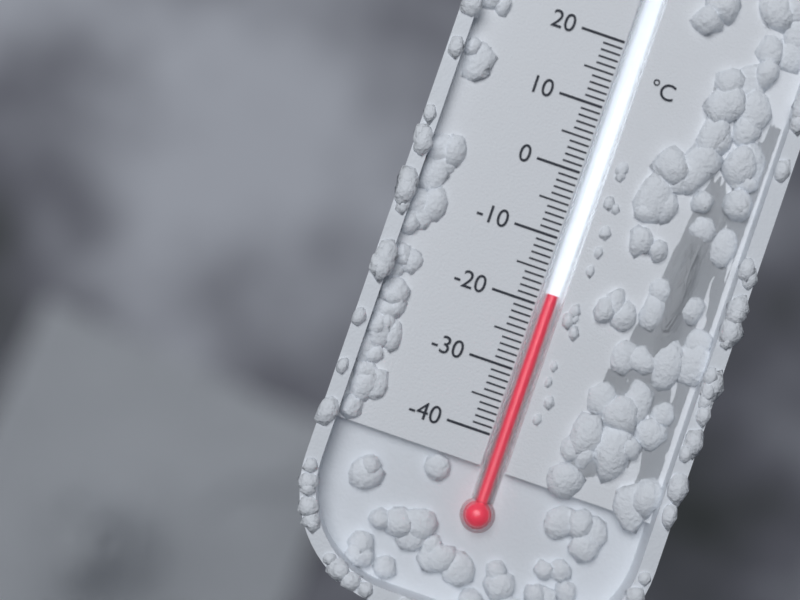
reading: -18 °C
